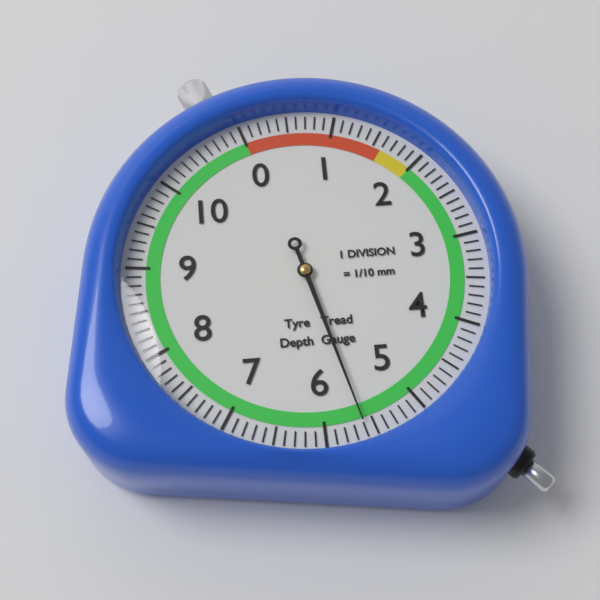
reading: 5.6 mm
